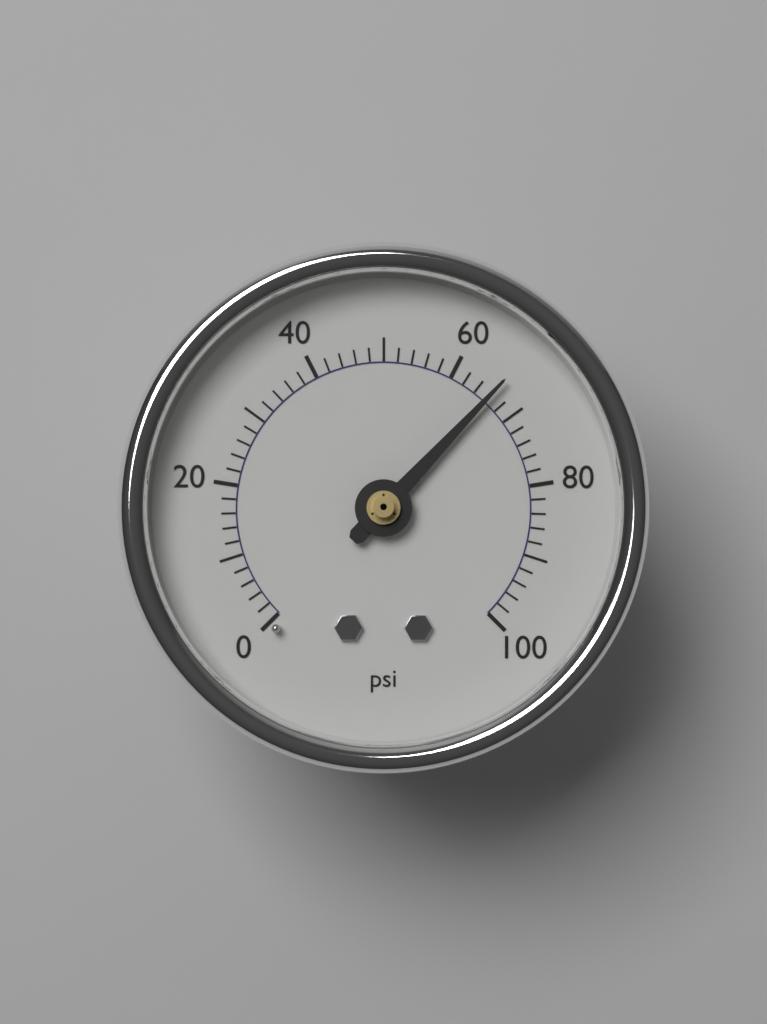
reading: 66 psi
